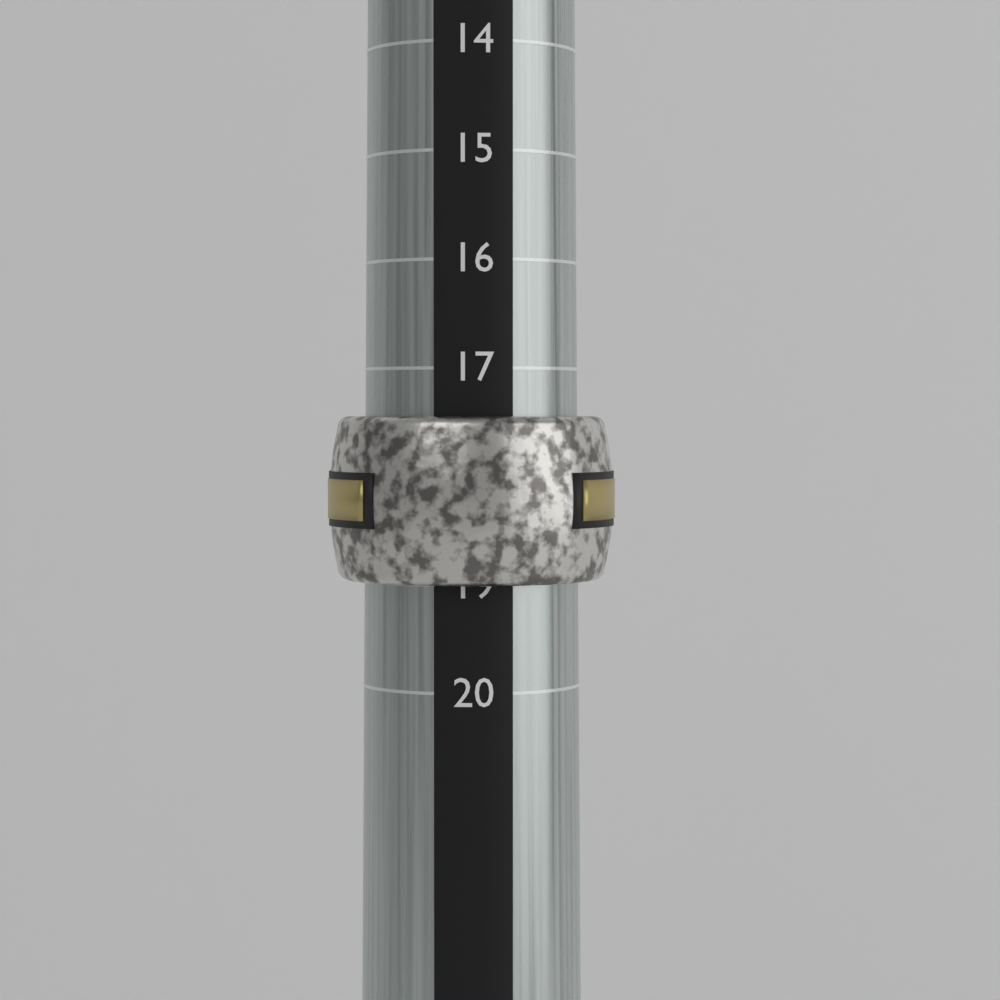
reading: 19 (no unit)
